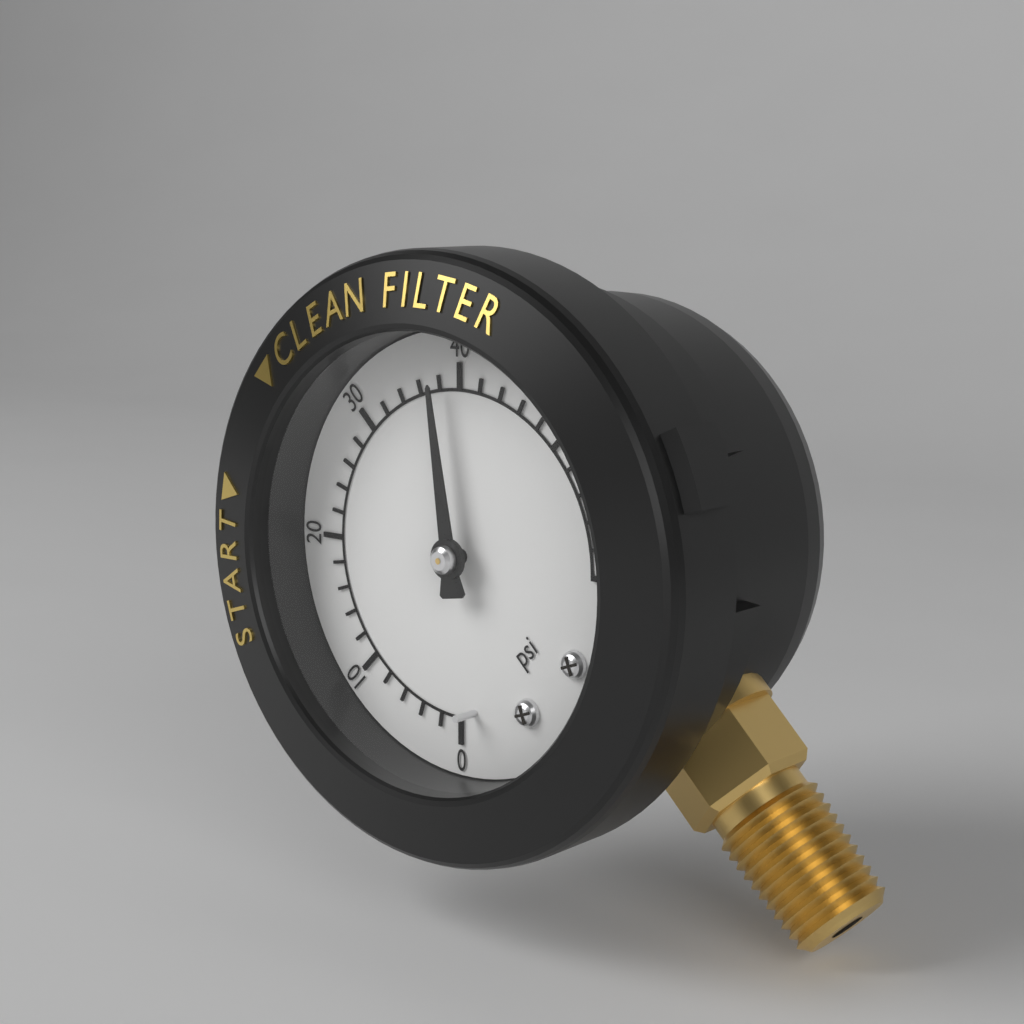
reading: 38 psi
